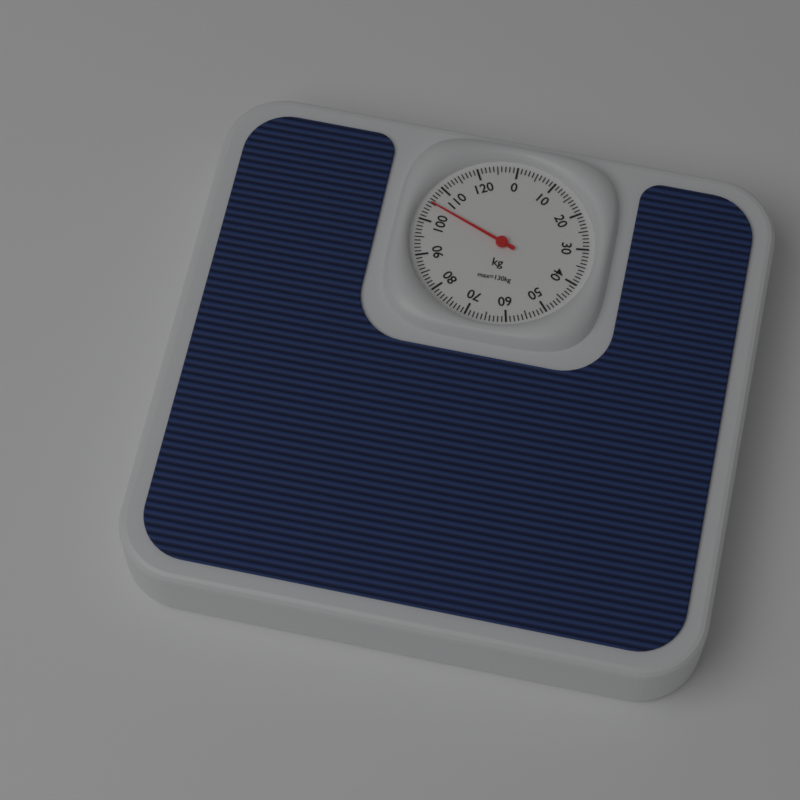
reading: 105 kg
